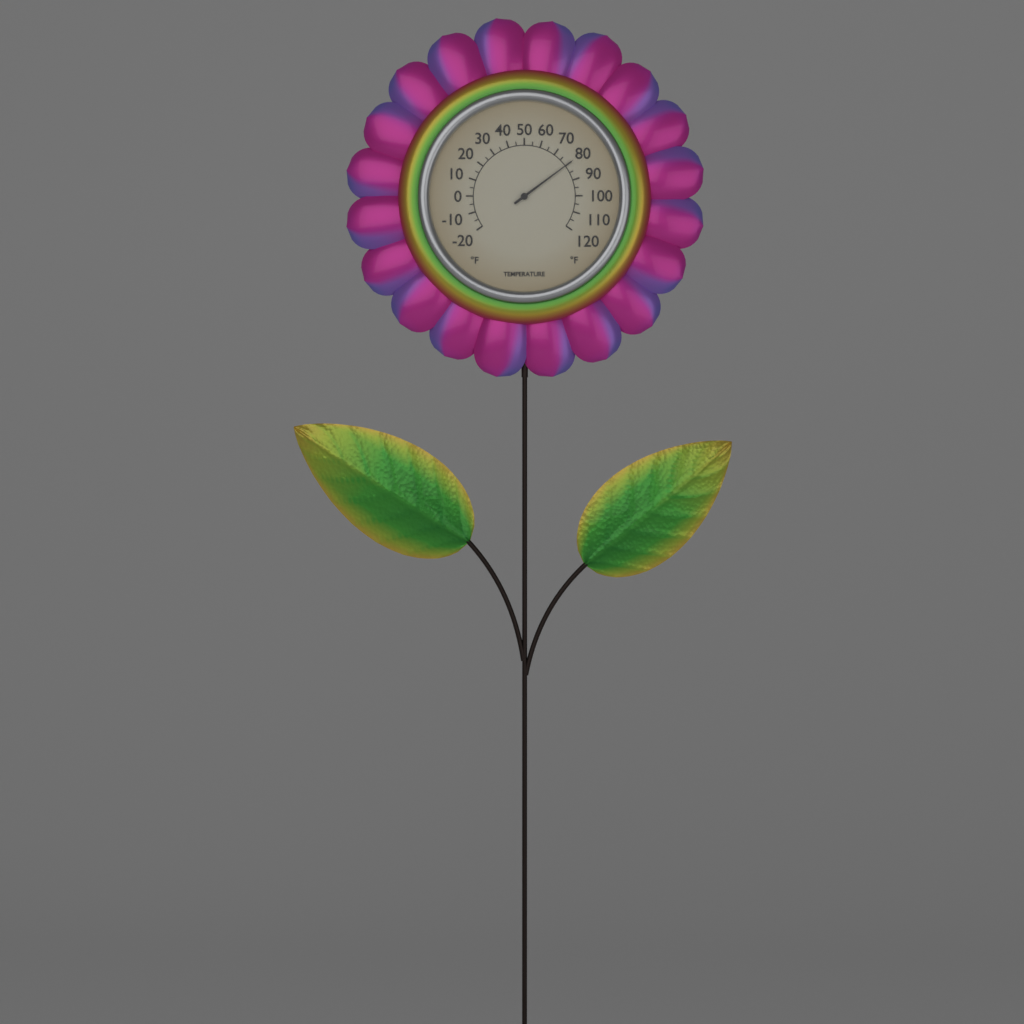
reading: 80 °F
